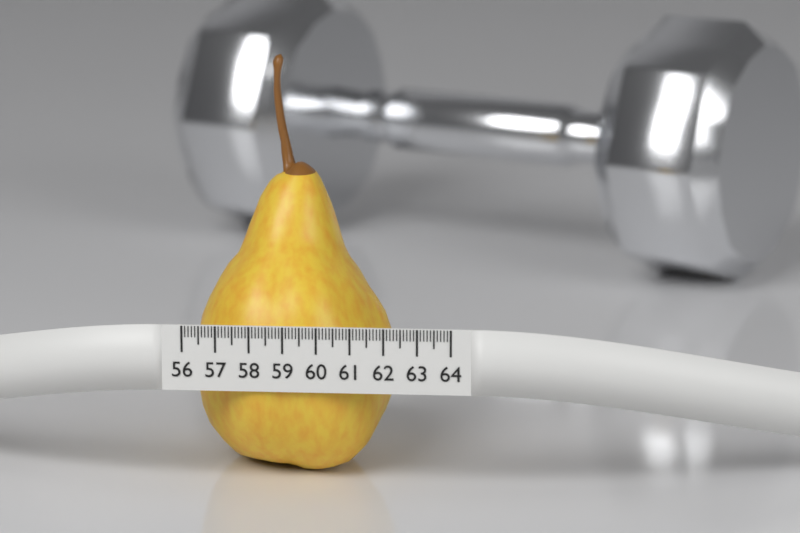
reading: 62.1 (no unit)
